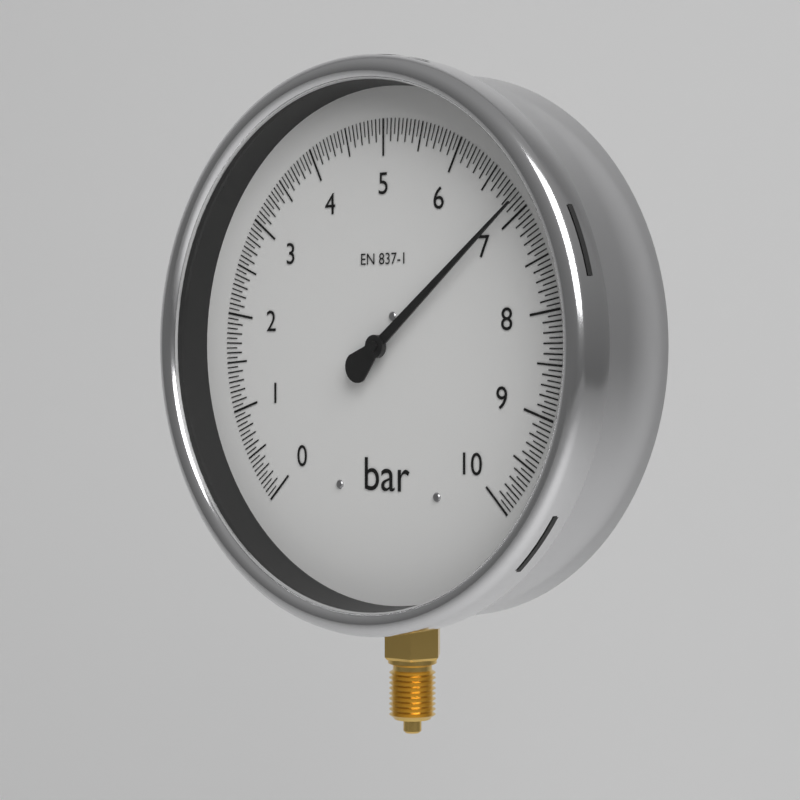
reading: 6.90 bar
